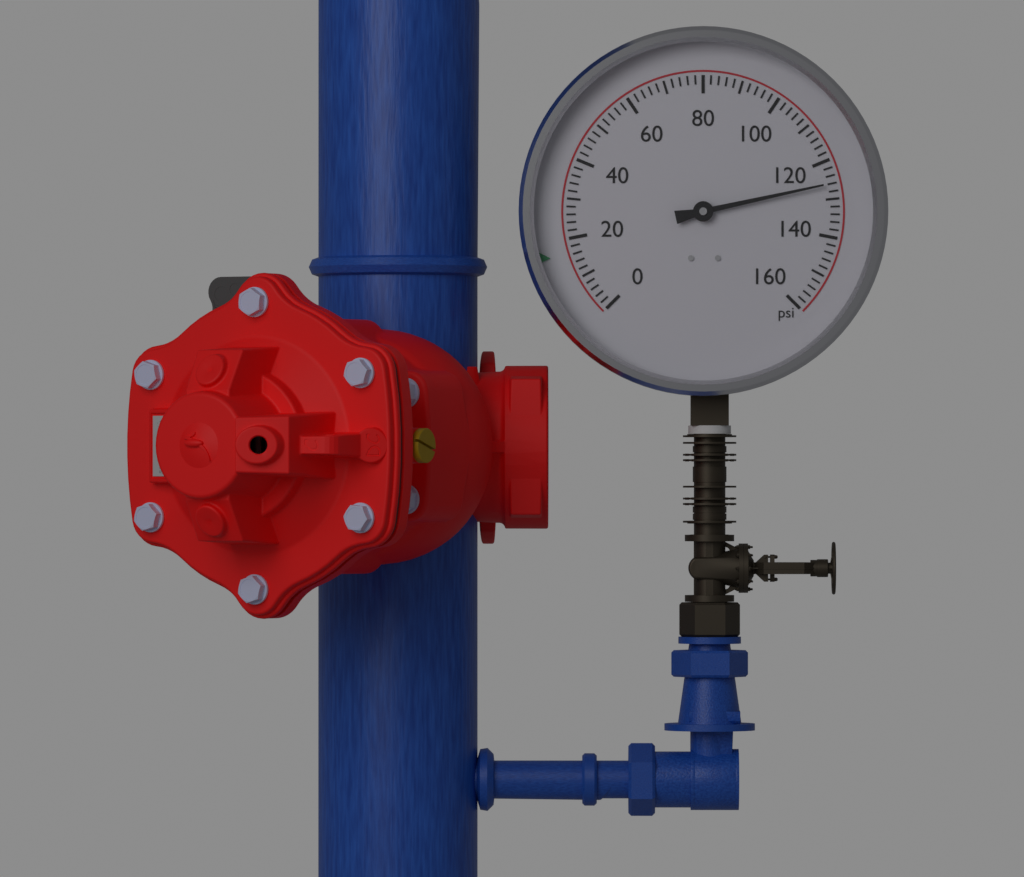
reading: 126 psi
